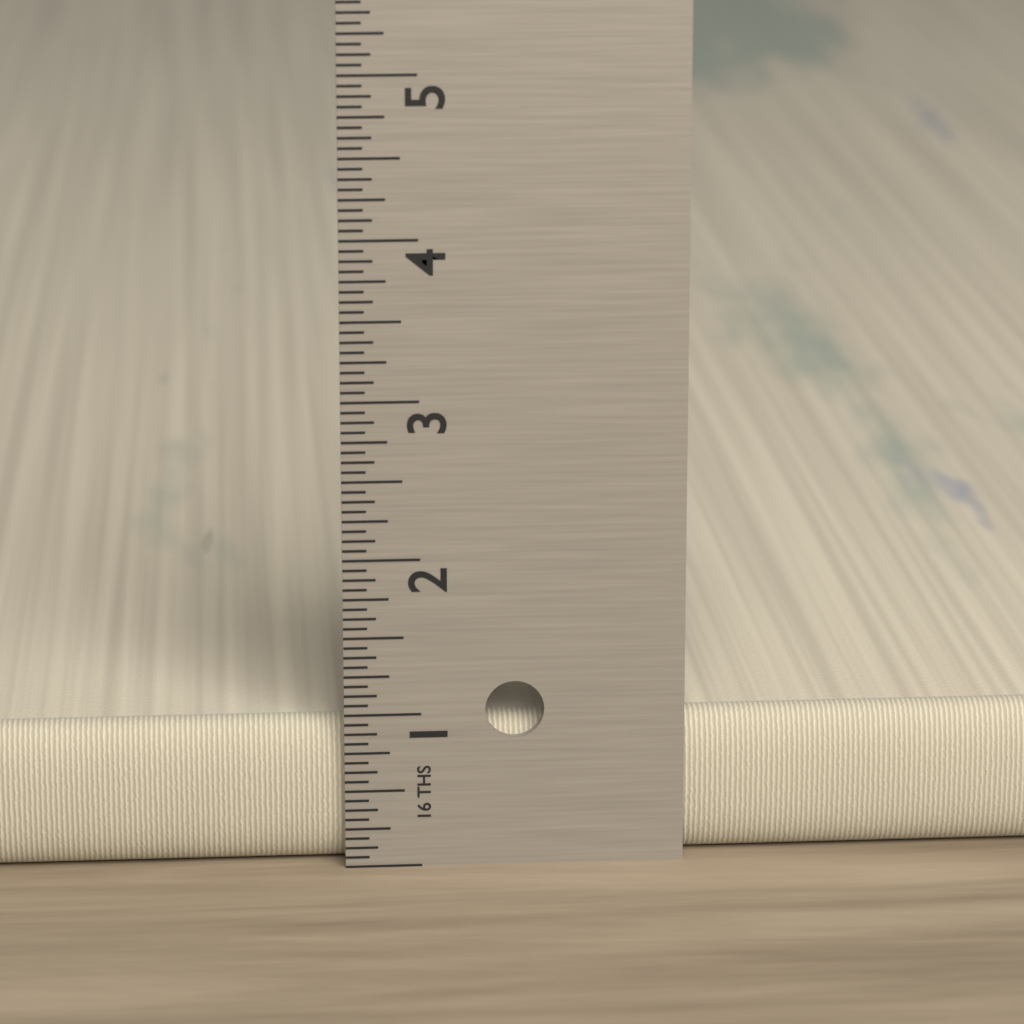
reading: 0.9375 in
